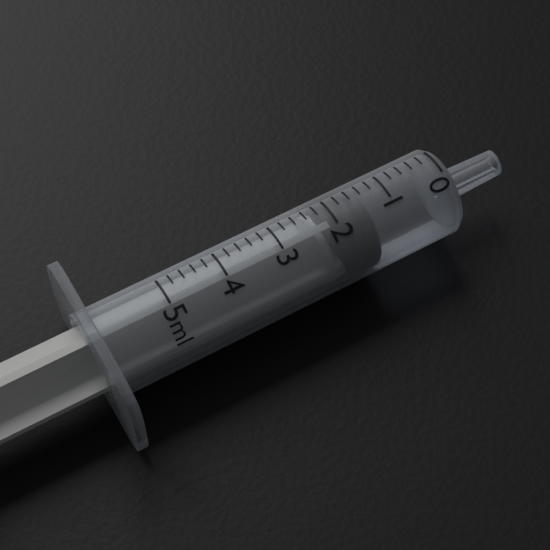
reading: 1.4 ml
